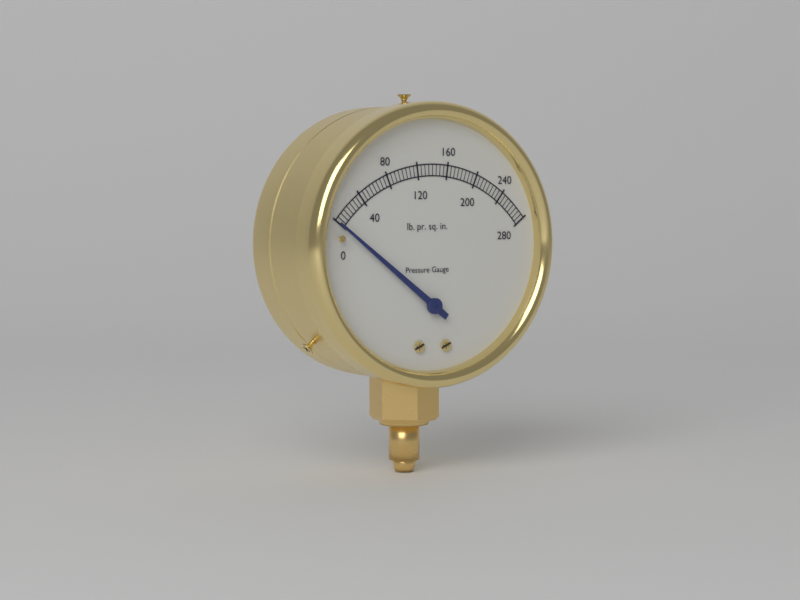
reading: 0 psi
